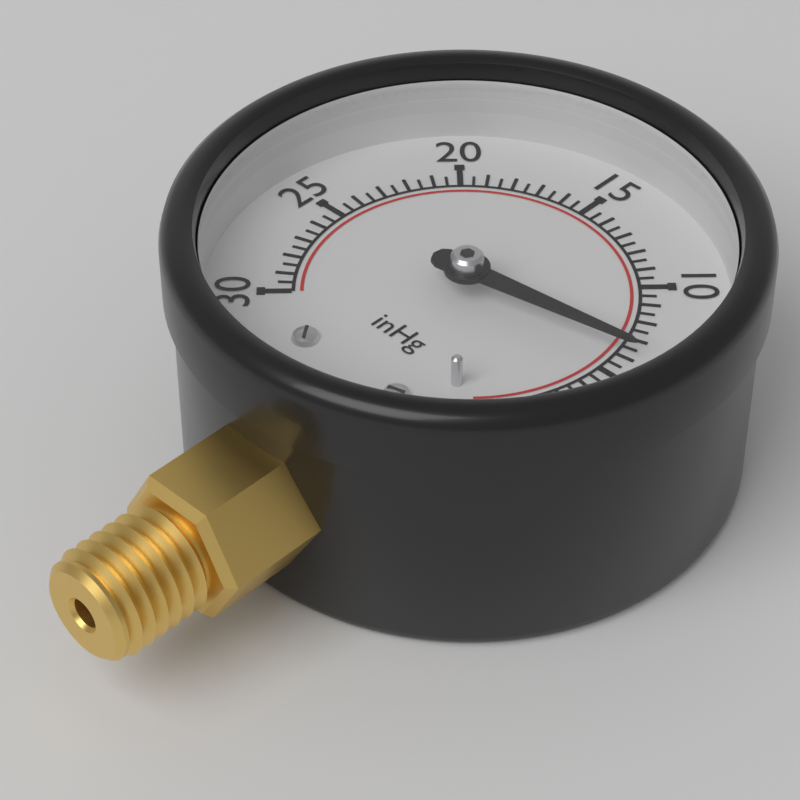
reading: 6.0 inHg
